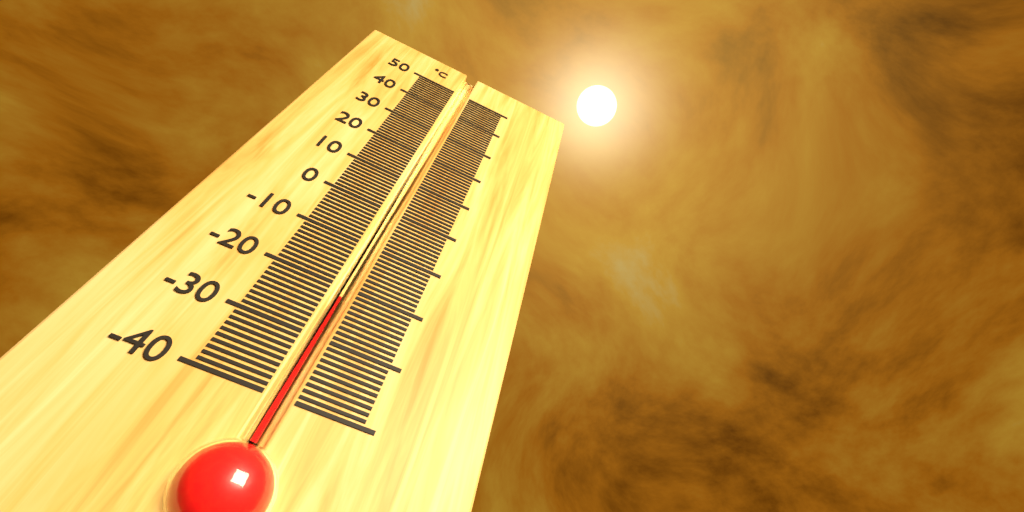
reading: -22 °C
